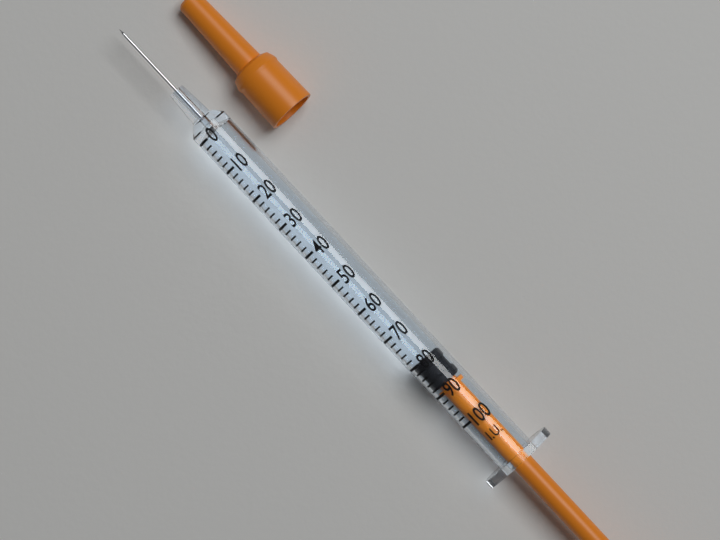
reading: 80 I.U.
